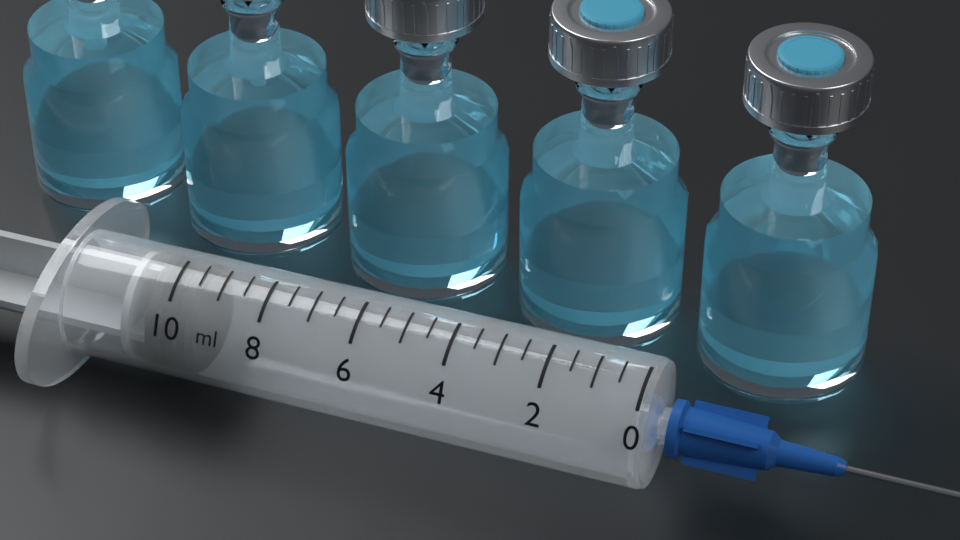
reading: 9.5 ml
